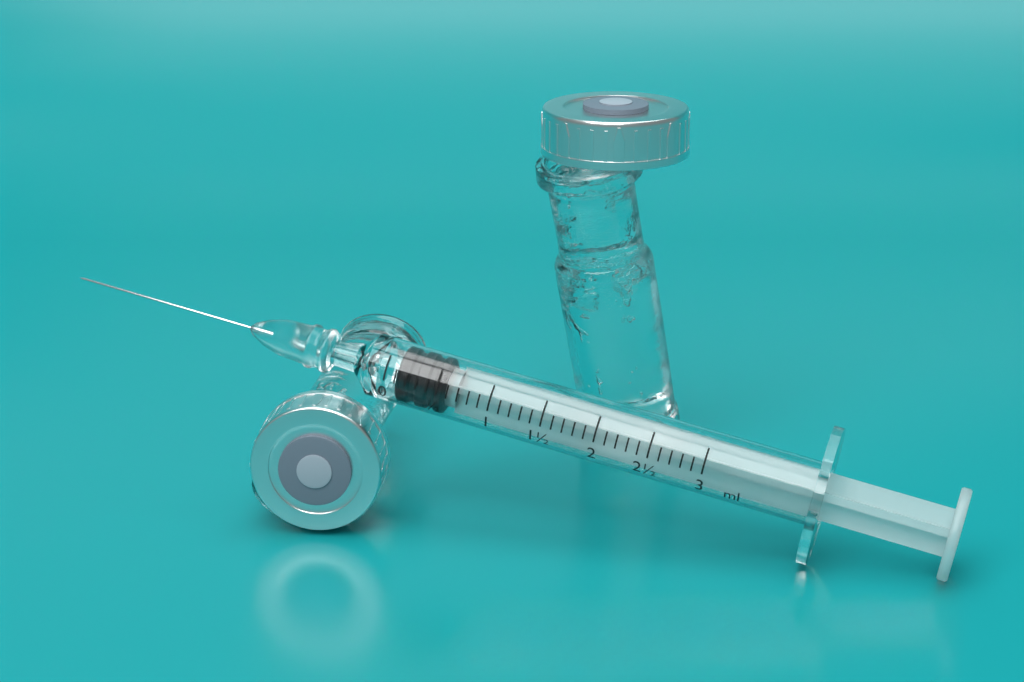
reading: 0.1 ml
